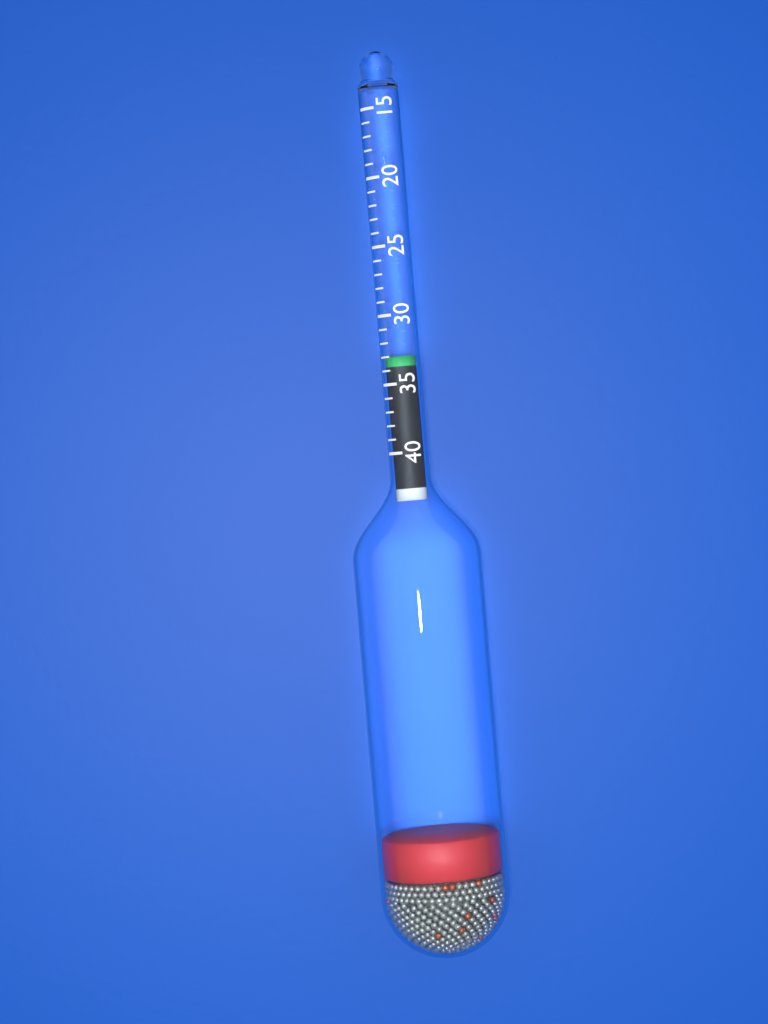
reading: 33 (no unit)
